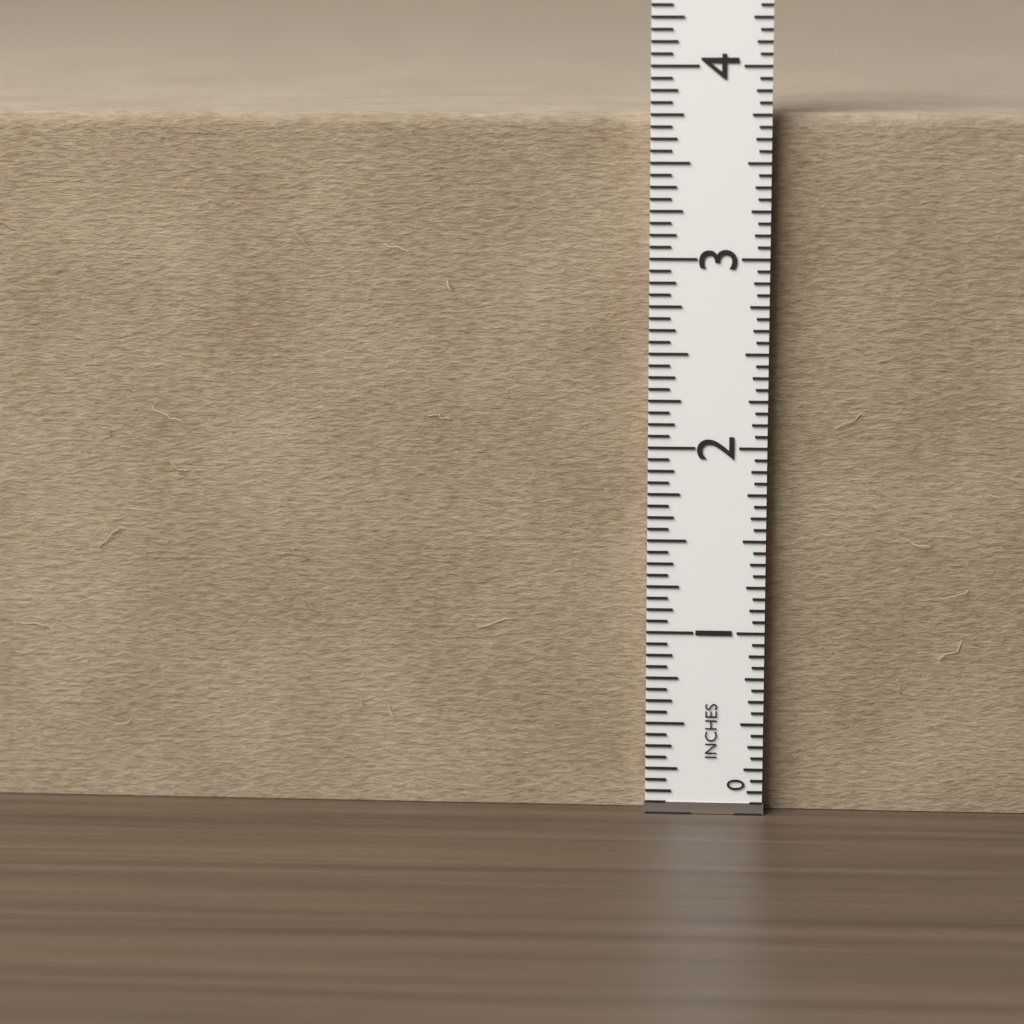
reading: 3.7500 in
